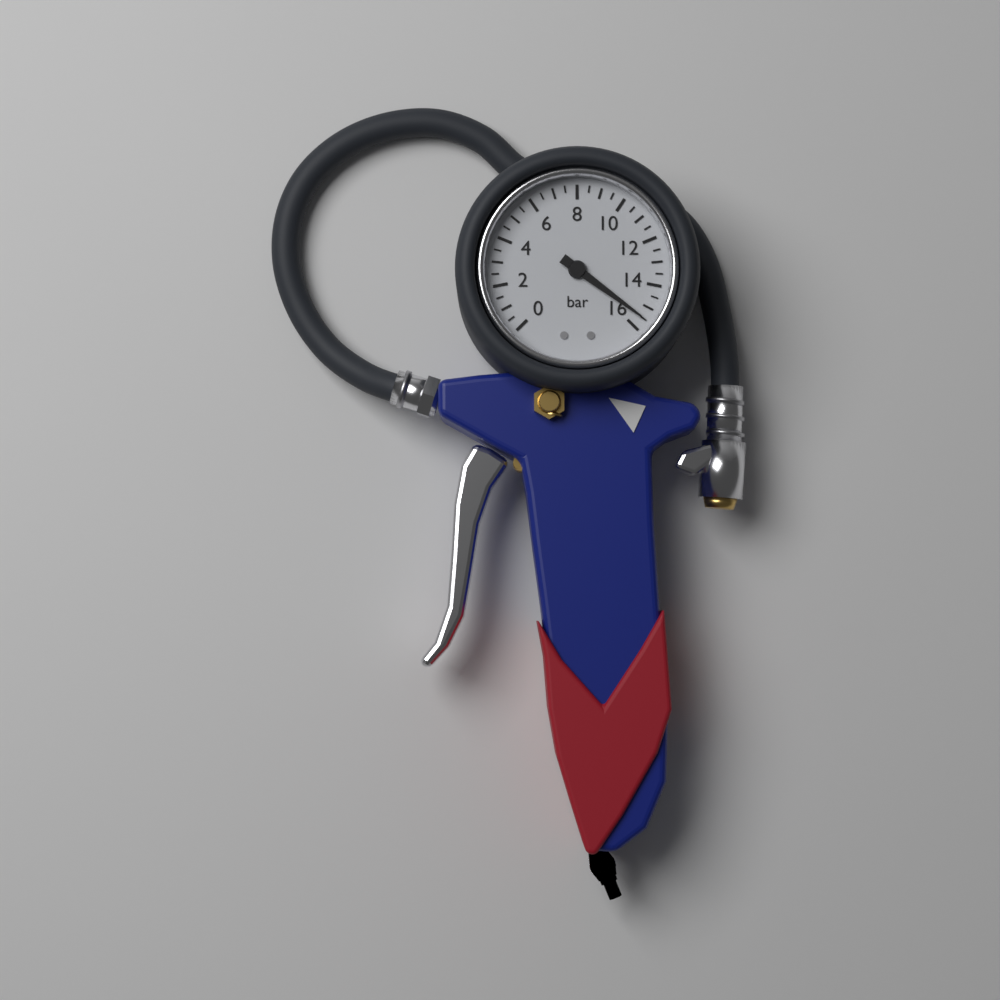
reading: 15.5 bar
